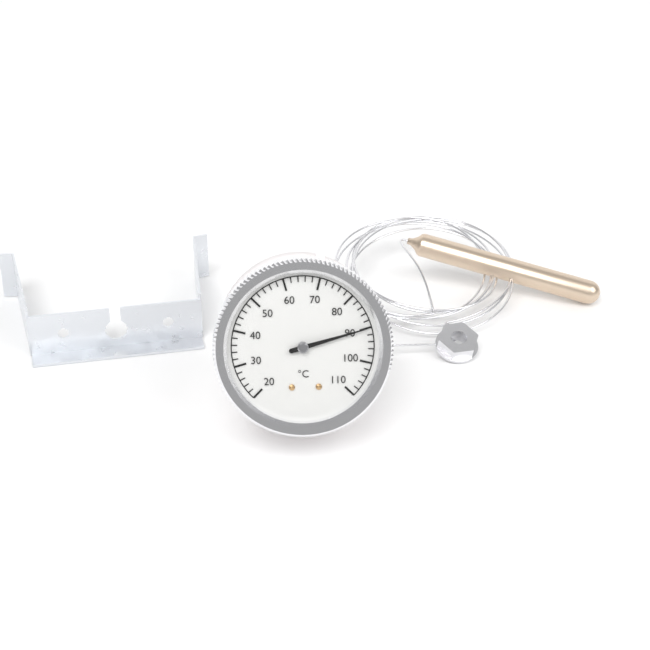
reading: 90 °C
